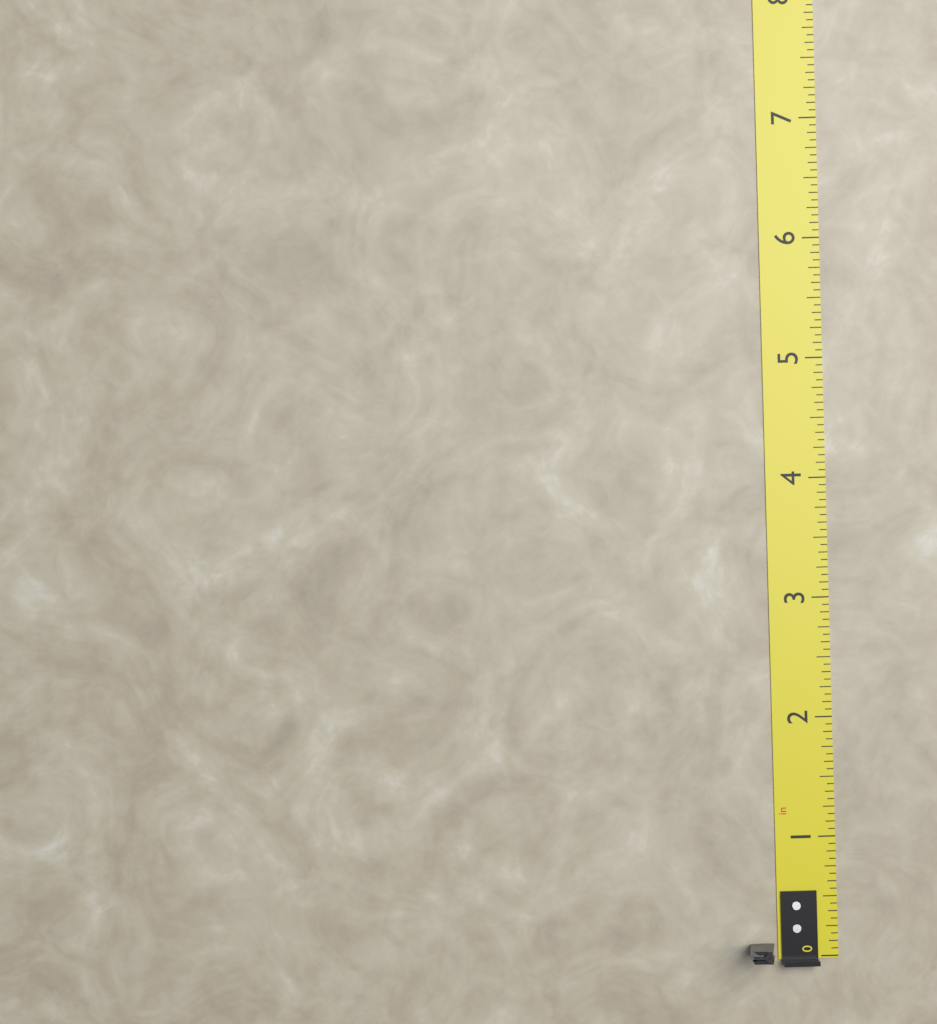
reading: 0.1875 in
